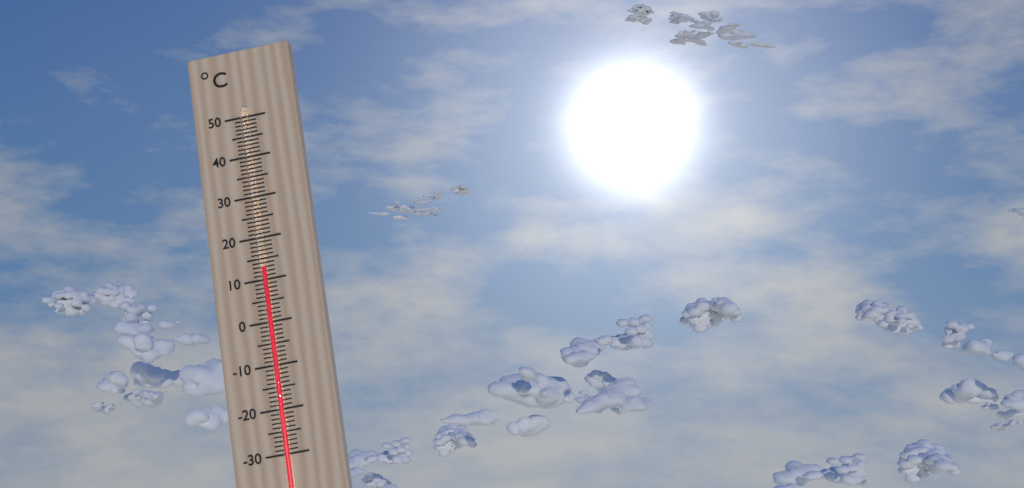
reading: 13 °C
